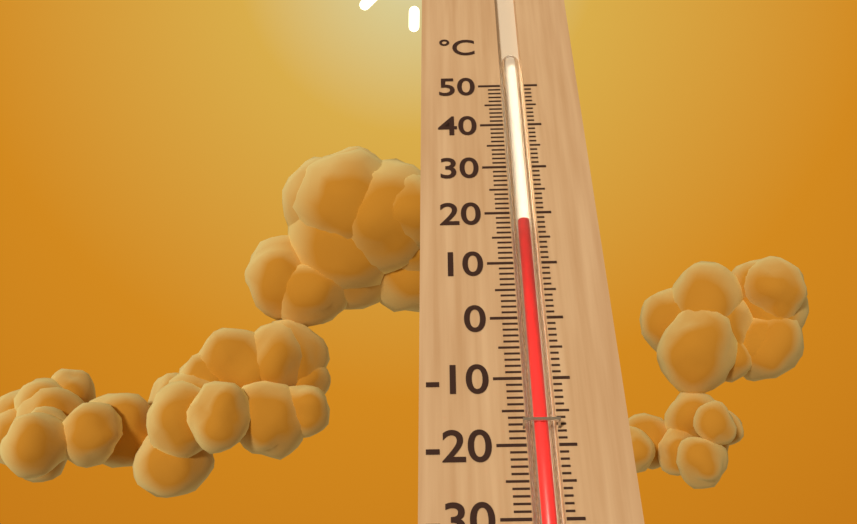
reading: 18 °C
